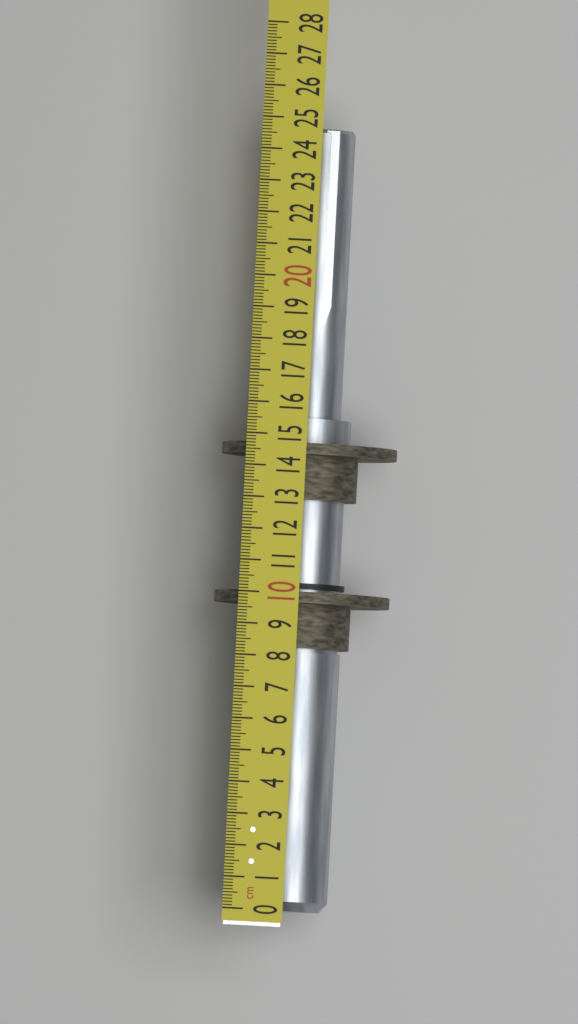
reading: 24.8 cm
